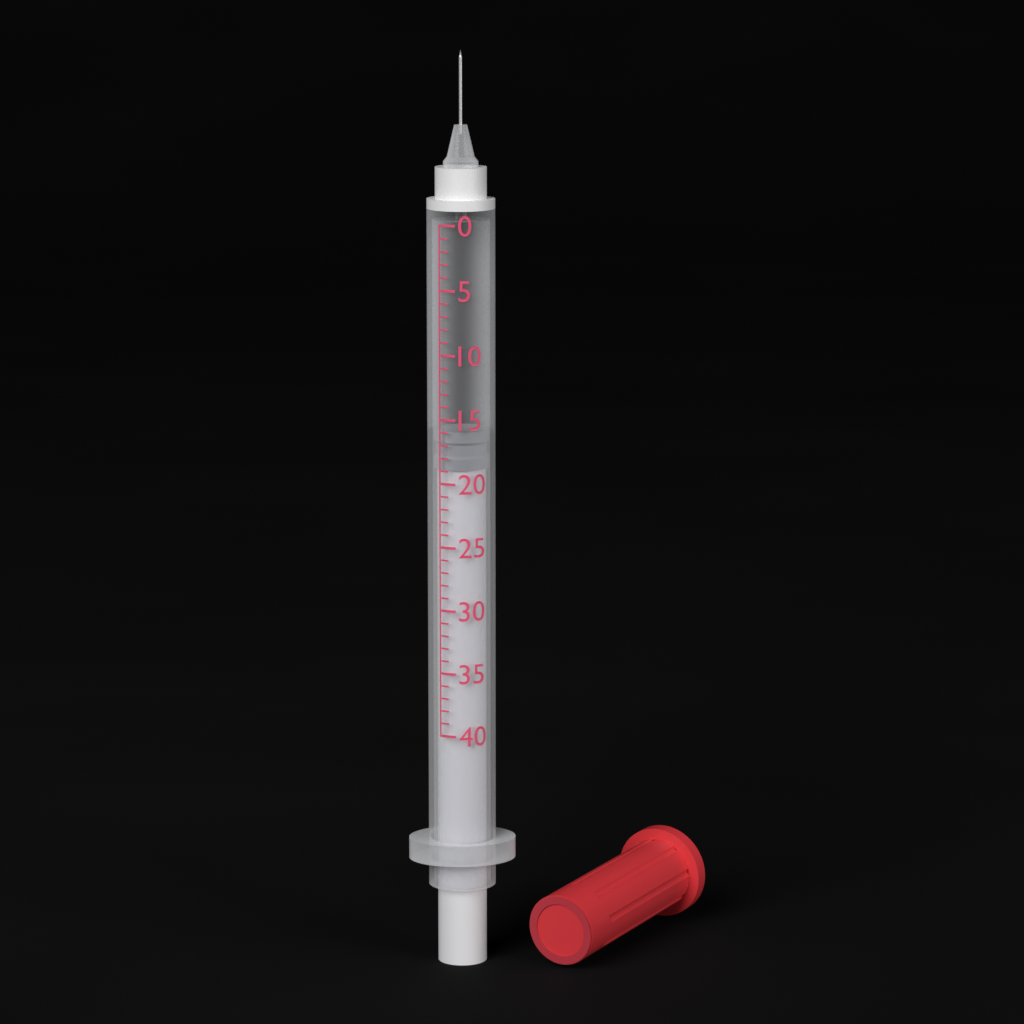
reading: 16 (no unit)
